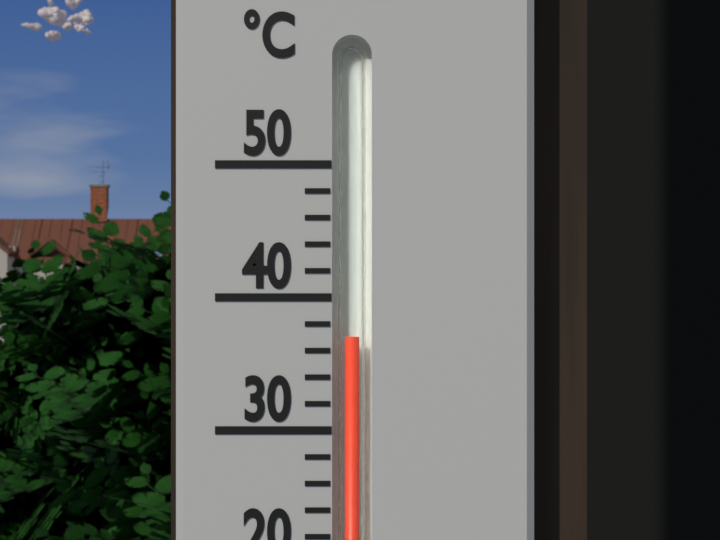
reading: 37 °C
